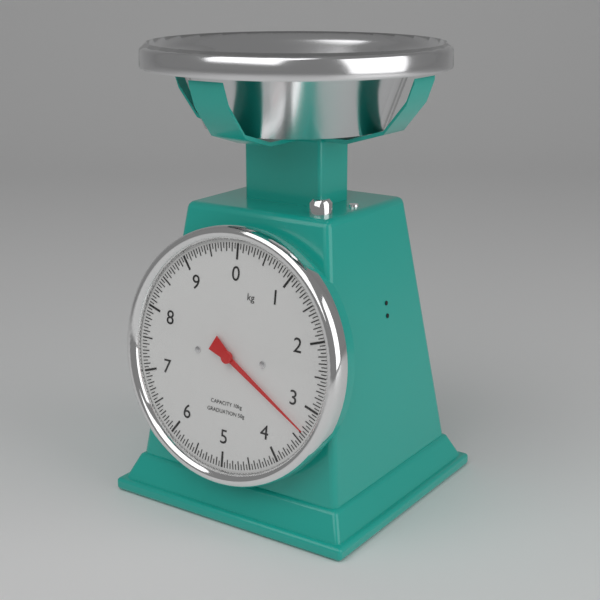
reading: 3.35 kg
